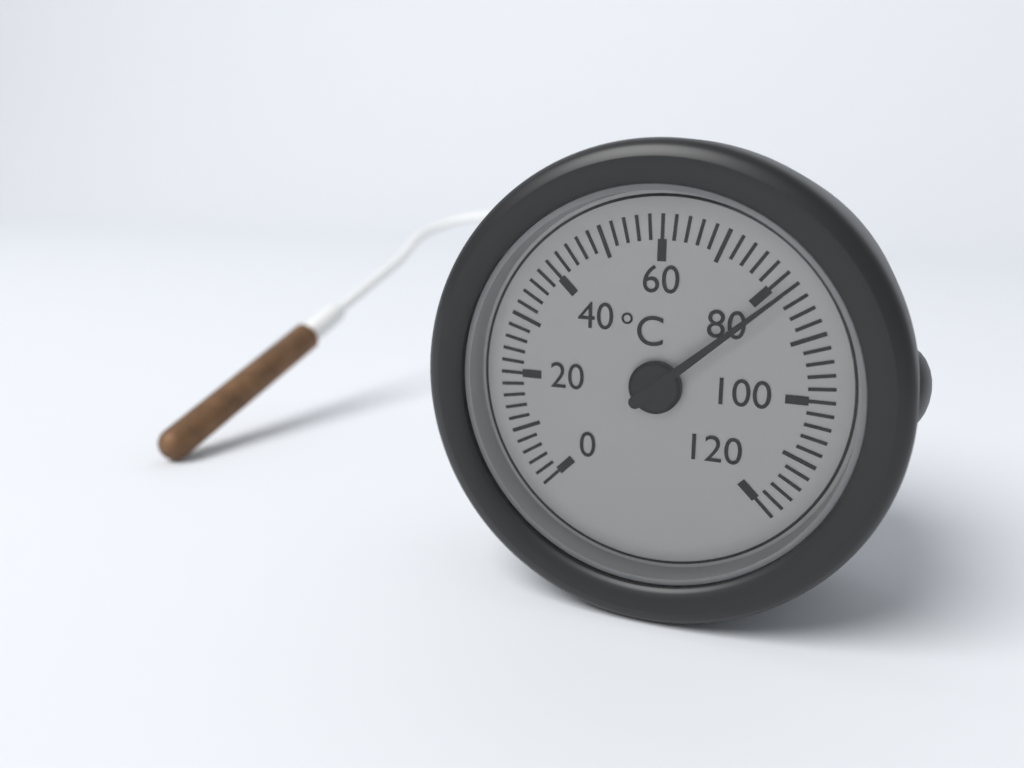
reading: 82 °C
